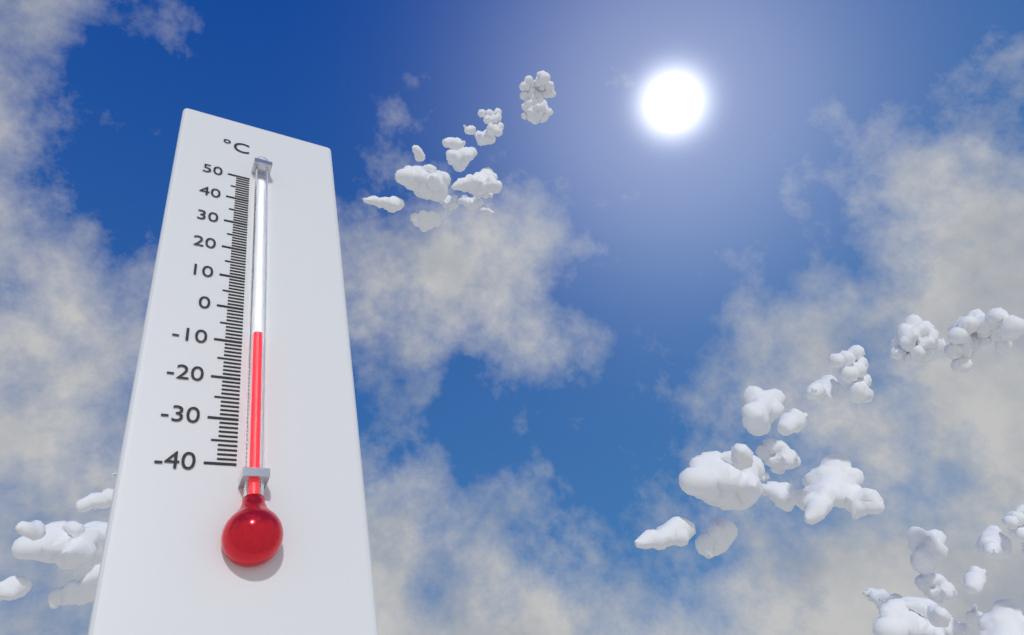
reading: -9 °C
